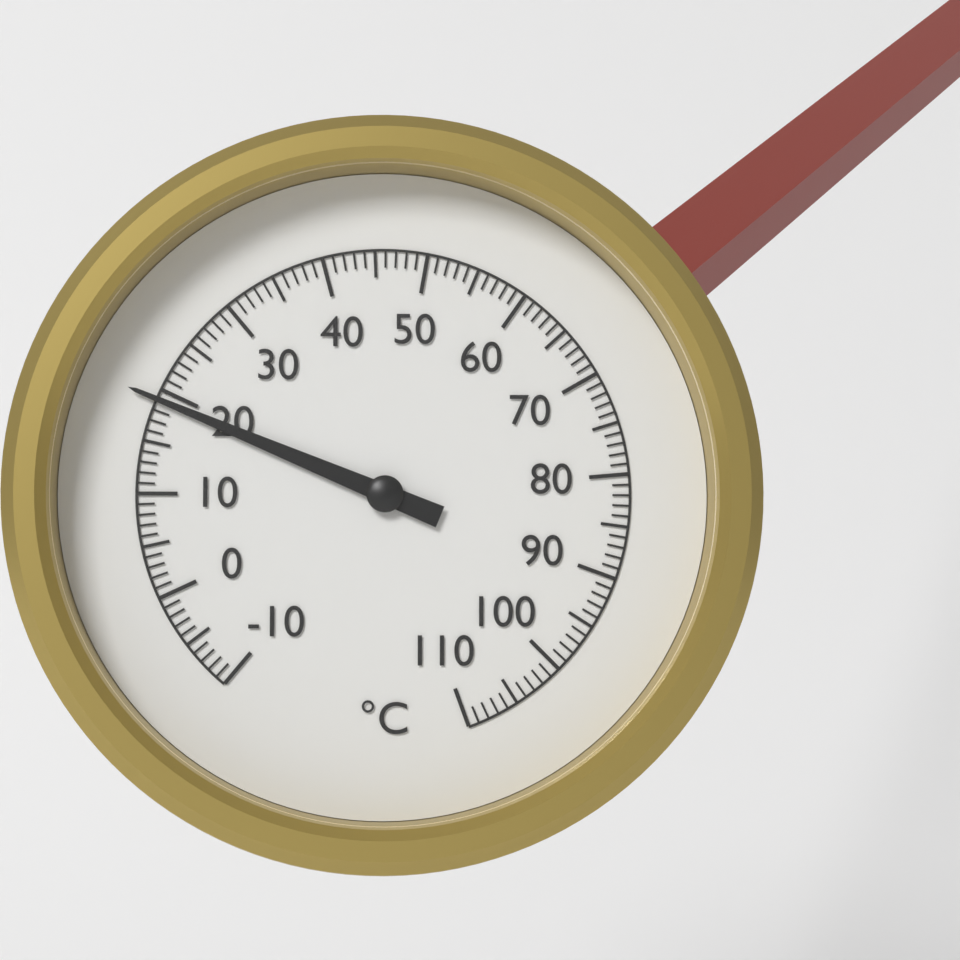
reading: 19 °C
